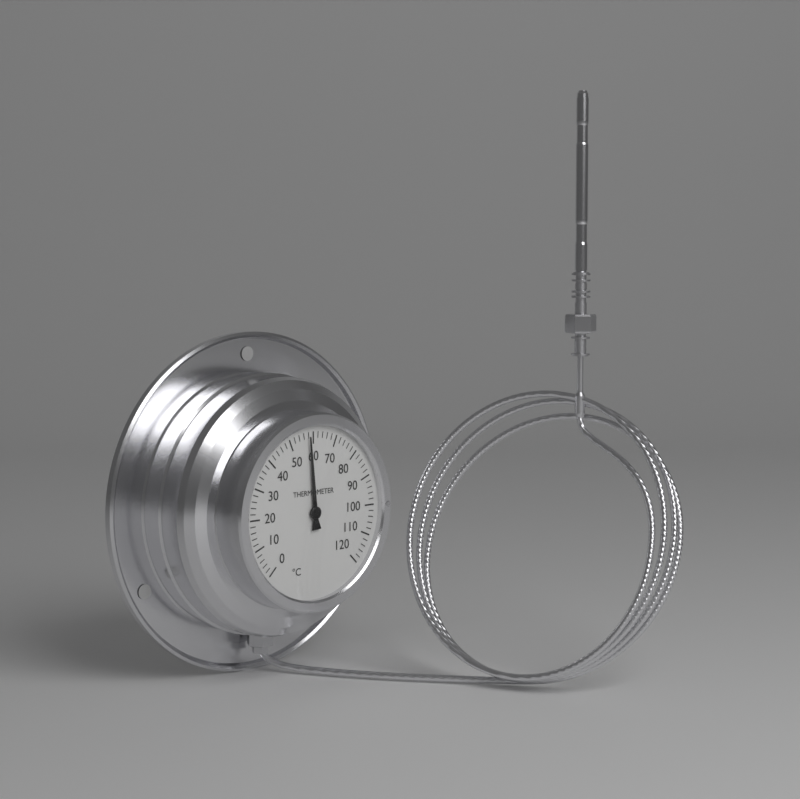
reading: 58 °C
